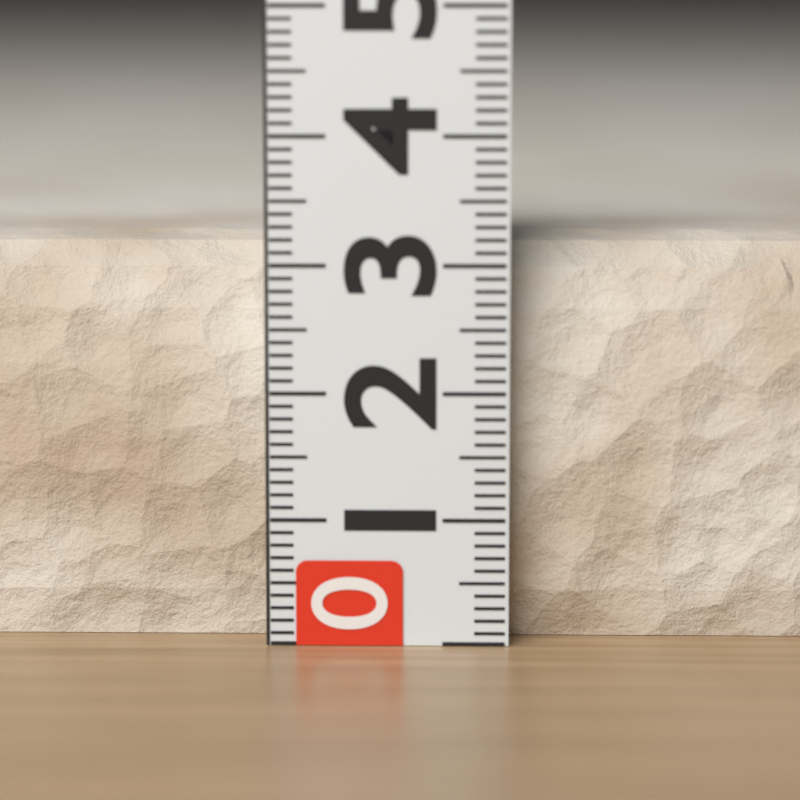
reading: 3.2 (no unit)
